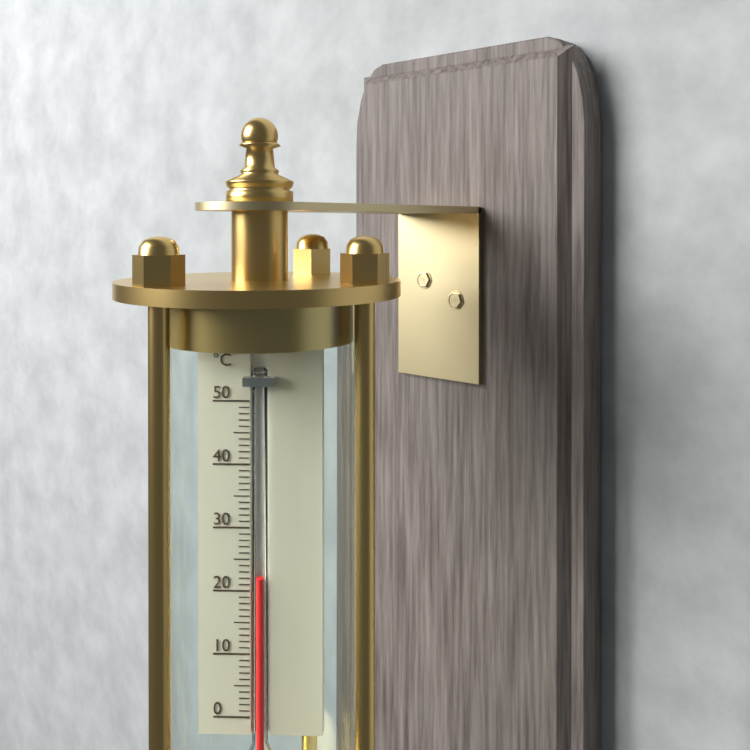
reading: 22 °C
